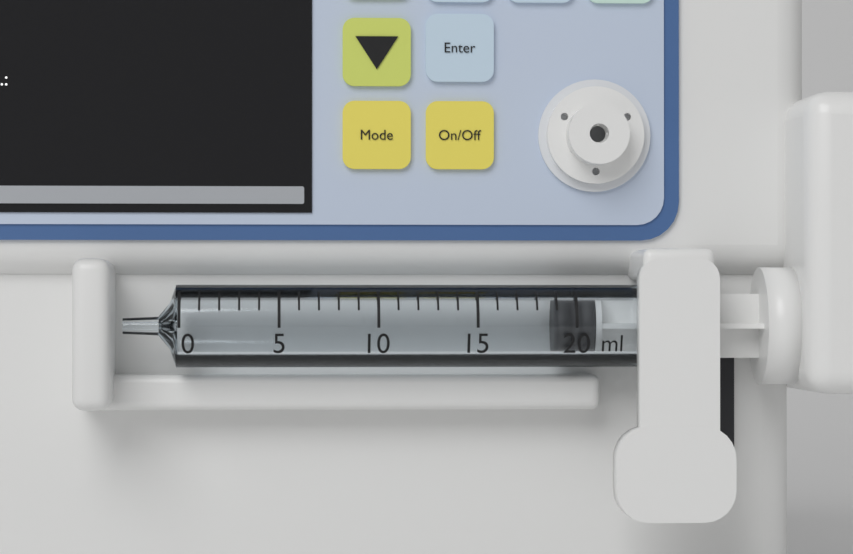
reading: 19 ml
